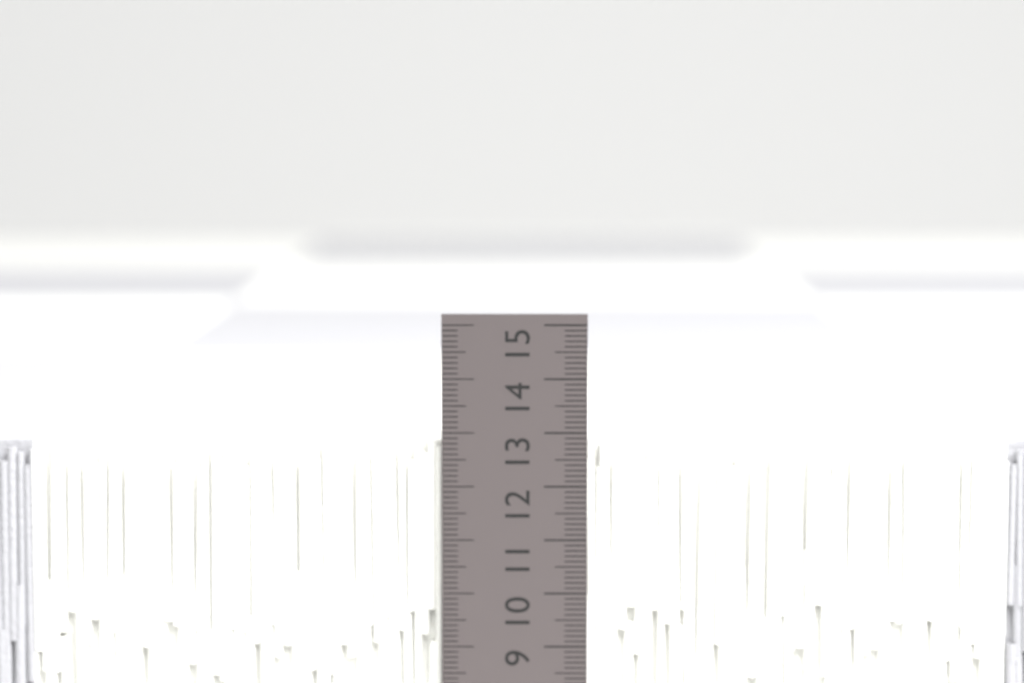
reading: 12.8 cm
